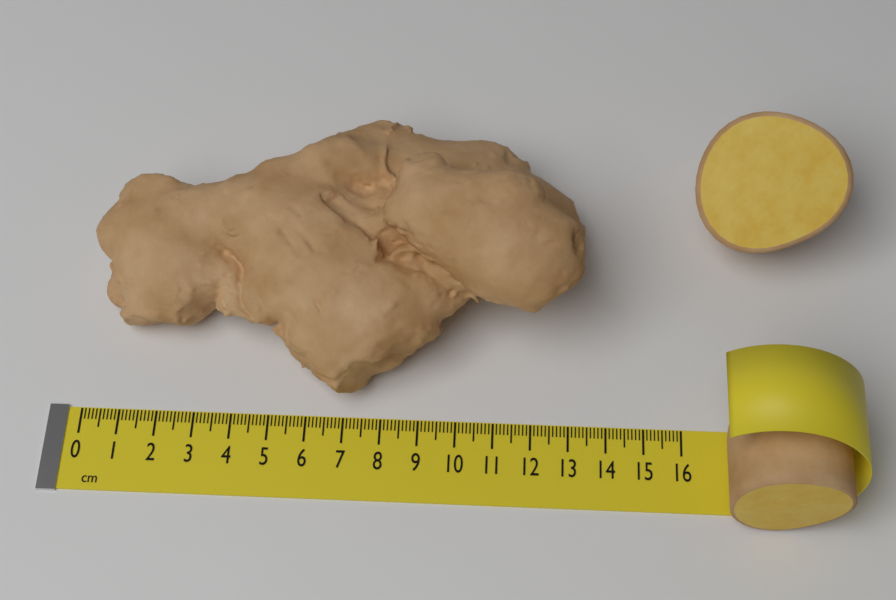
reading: 13.4 cm
